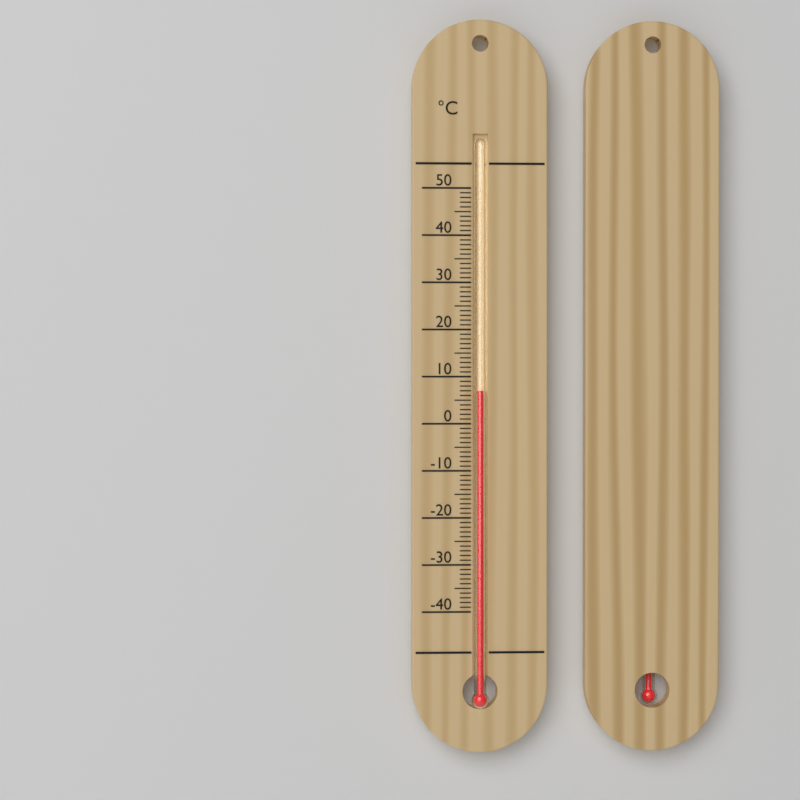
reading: 7 °C
